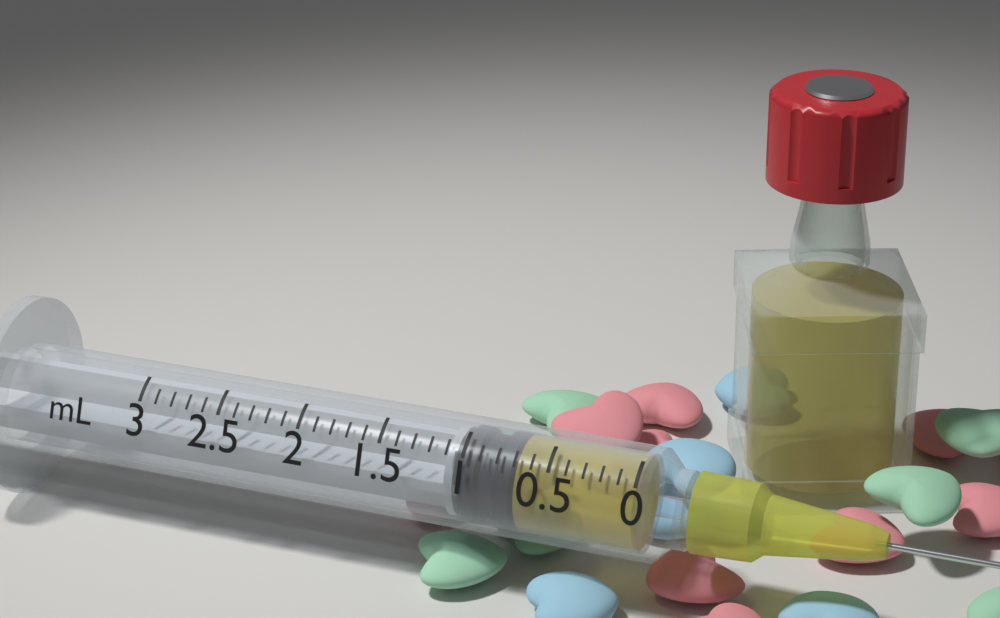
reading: 0.7 mL
